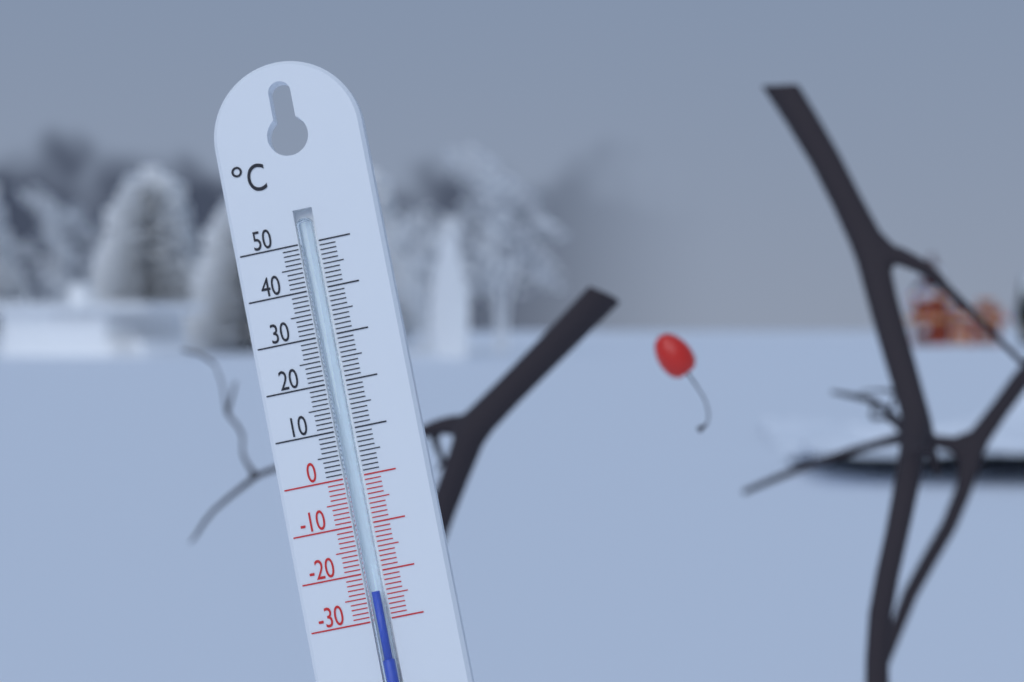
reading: -24 °C
